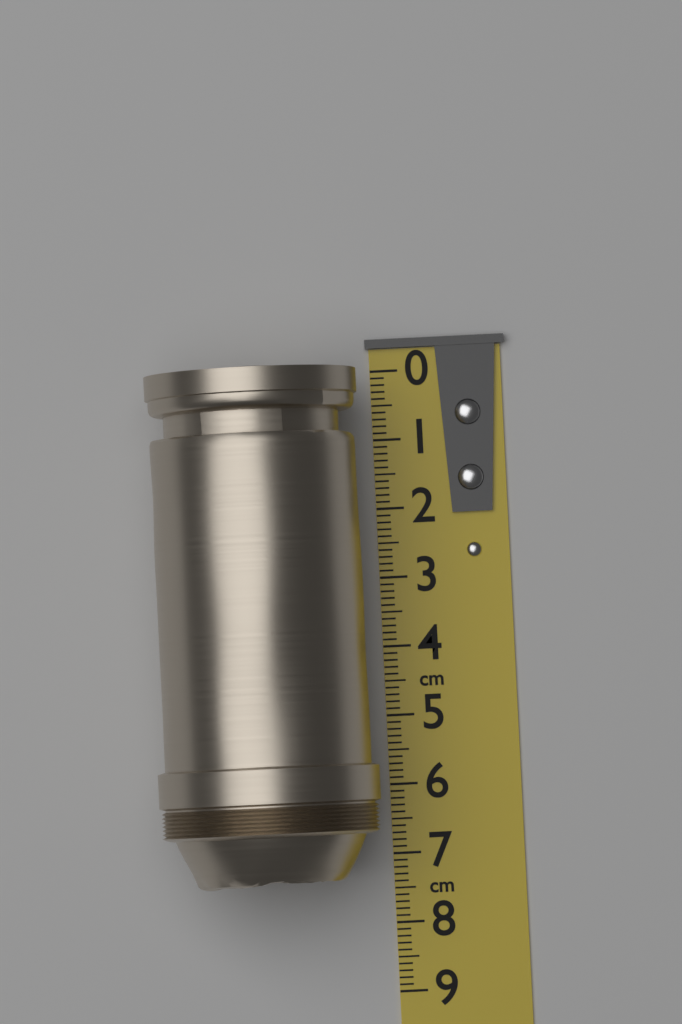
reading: 7.4 cm
